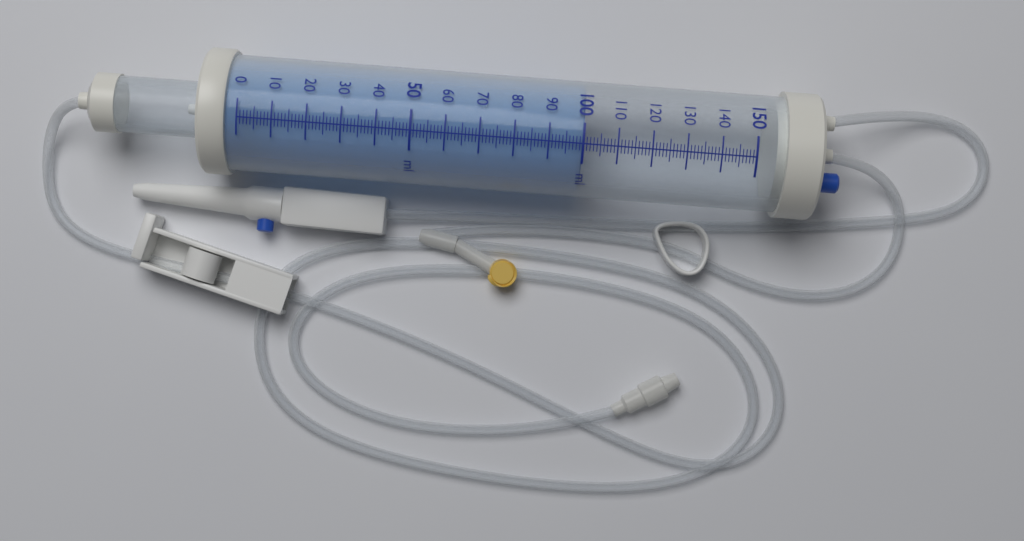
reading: 100 ml
